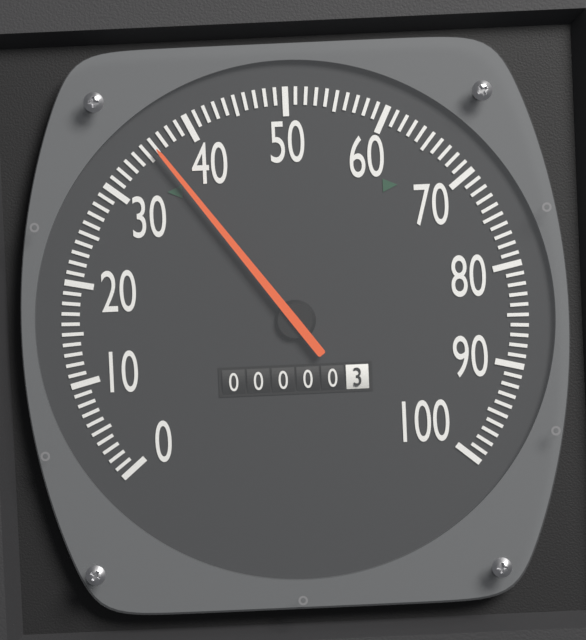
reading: 36 (no unit)
